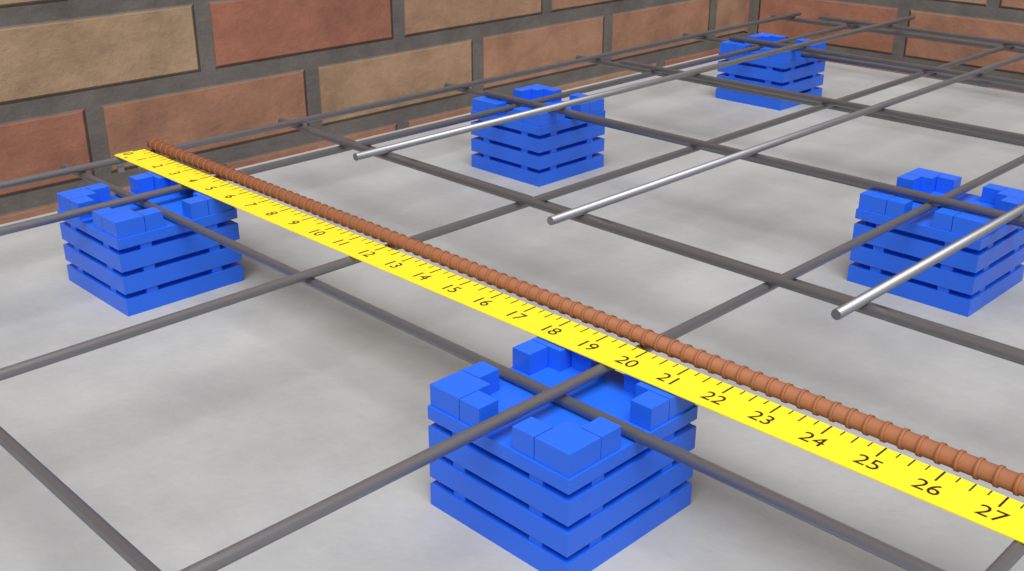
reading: 27.50 in
